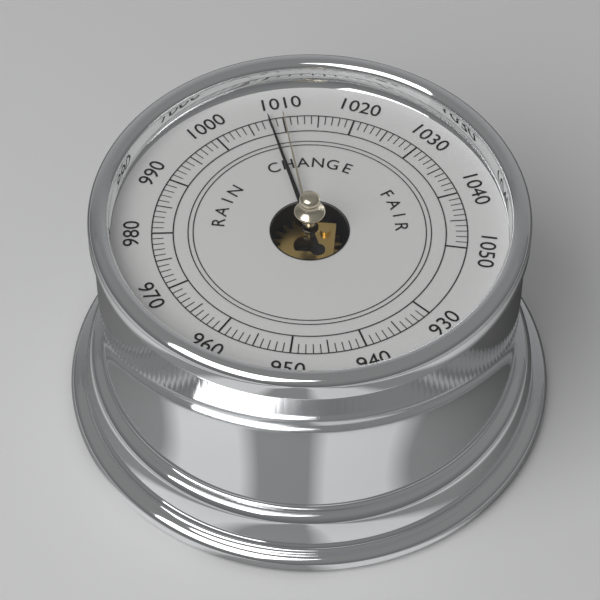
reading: 1008 (no unit)
